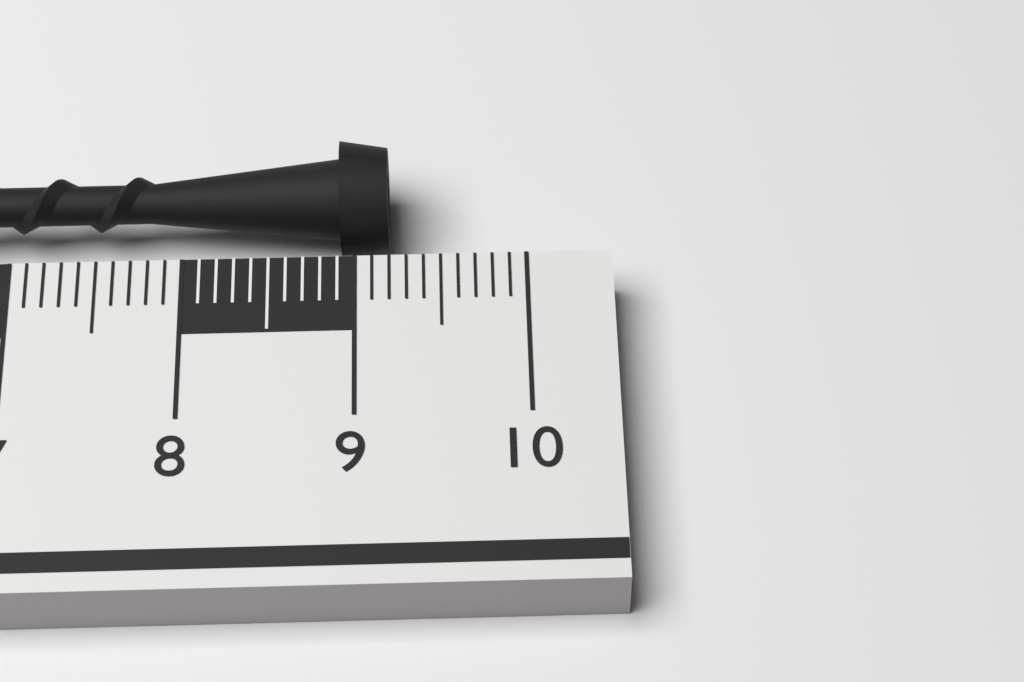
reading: 9.2 cm
